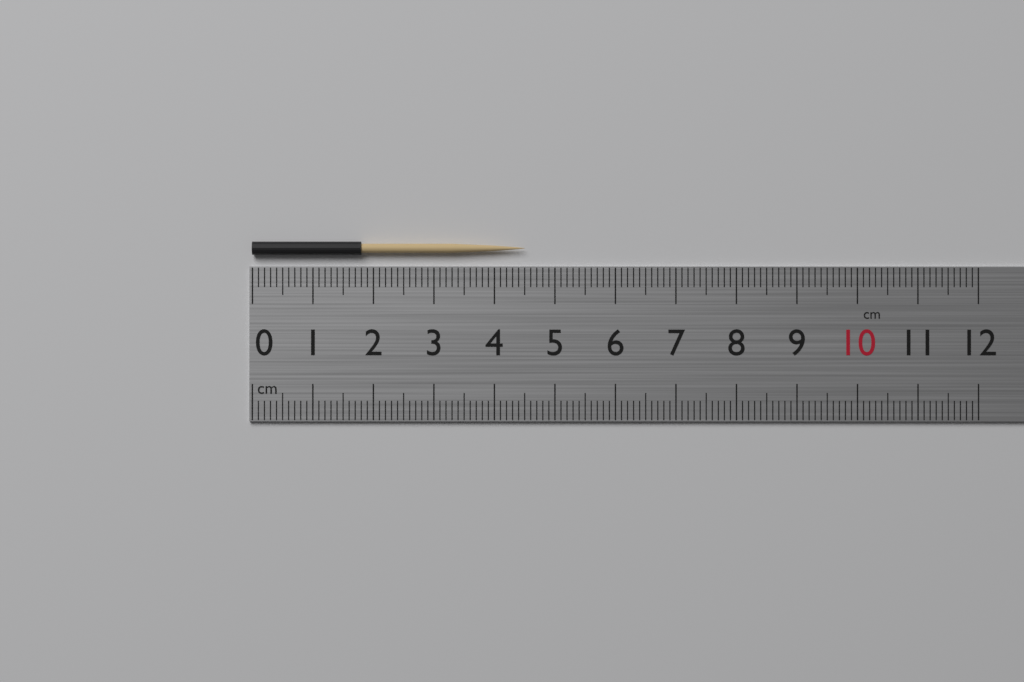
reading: 4.5 cm
